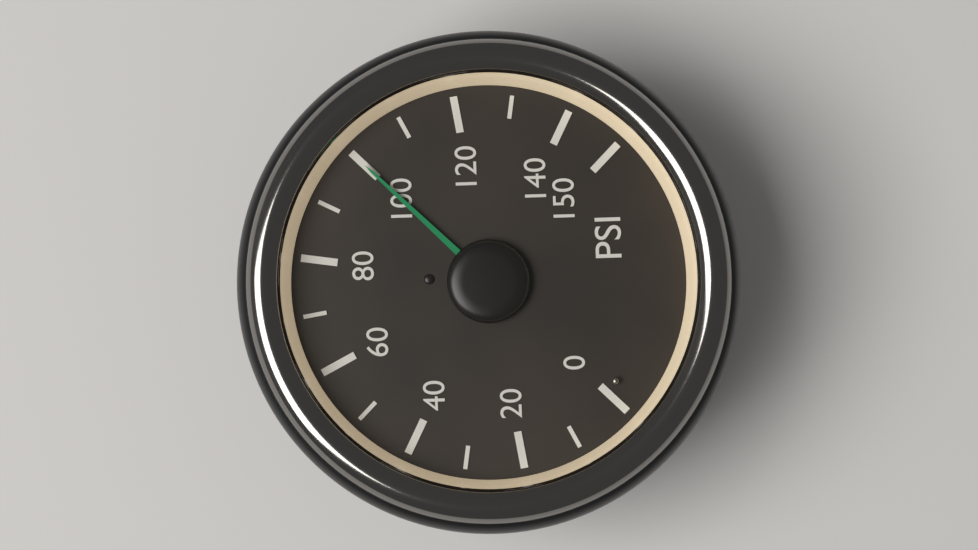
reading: 100 psi
